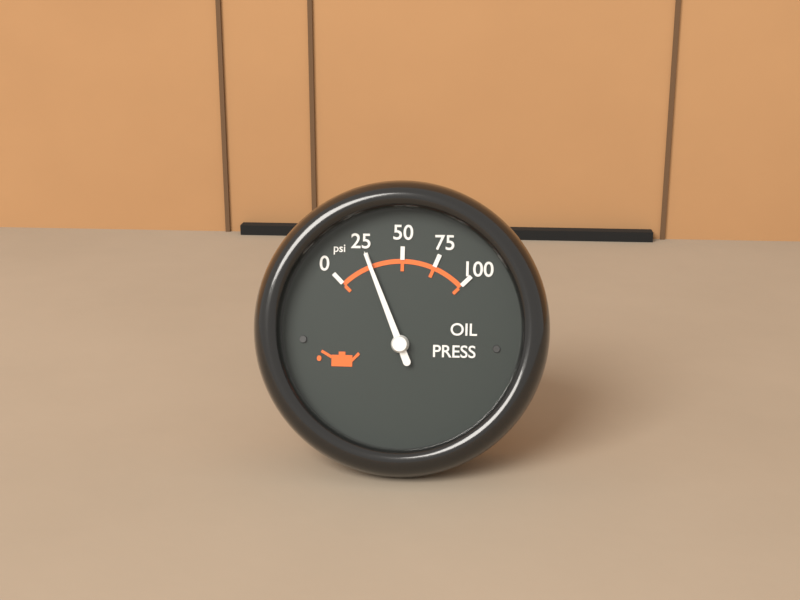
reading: 25 psi
